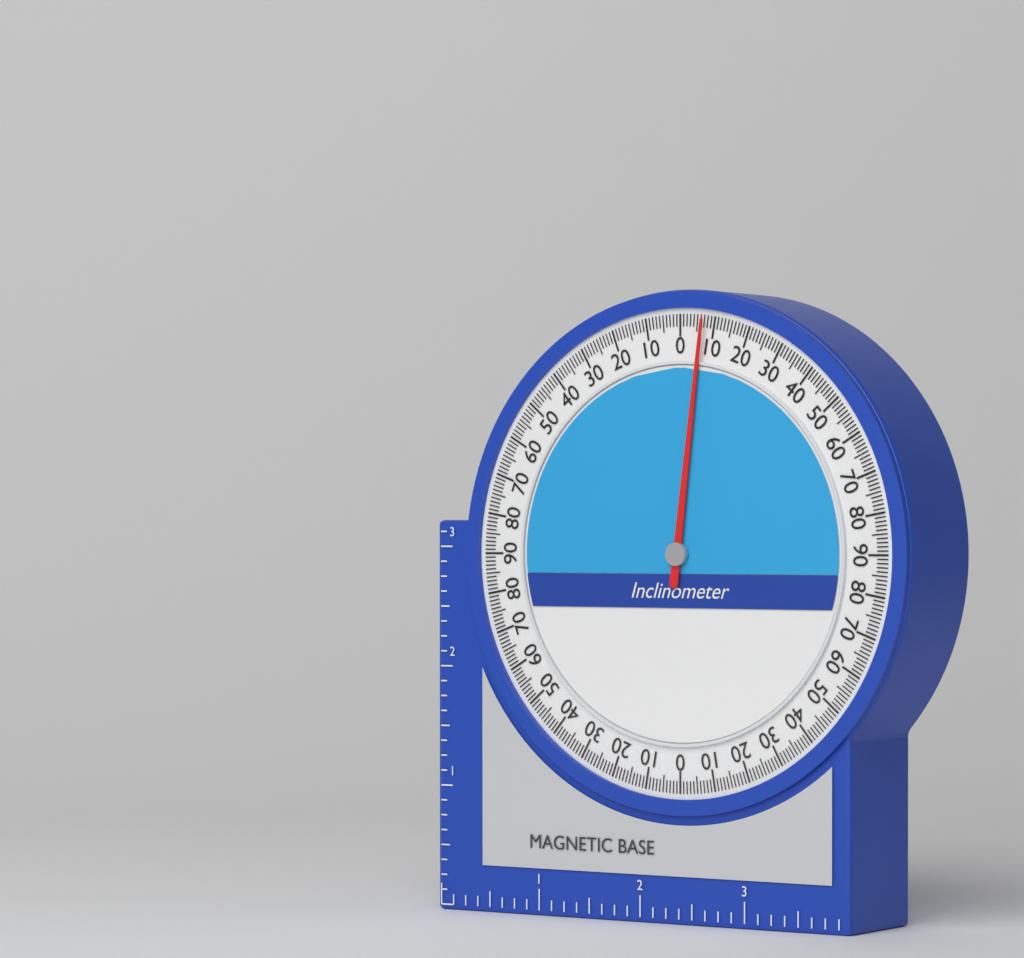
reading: 7 (no unit)
